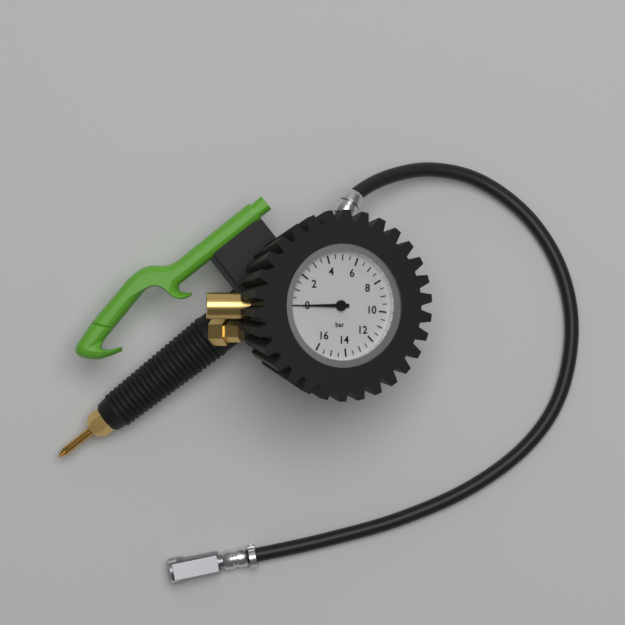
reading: 0.0 bar
